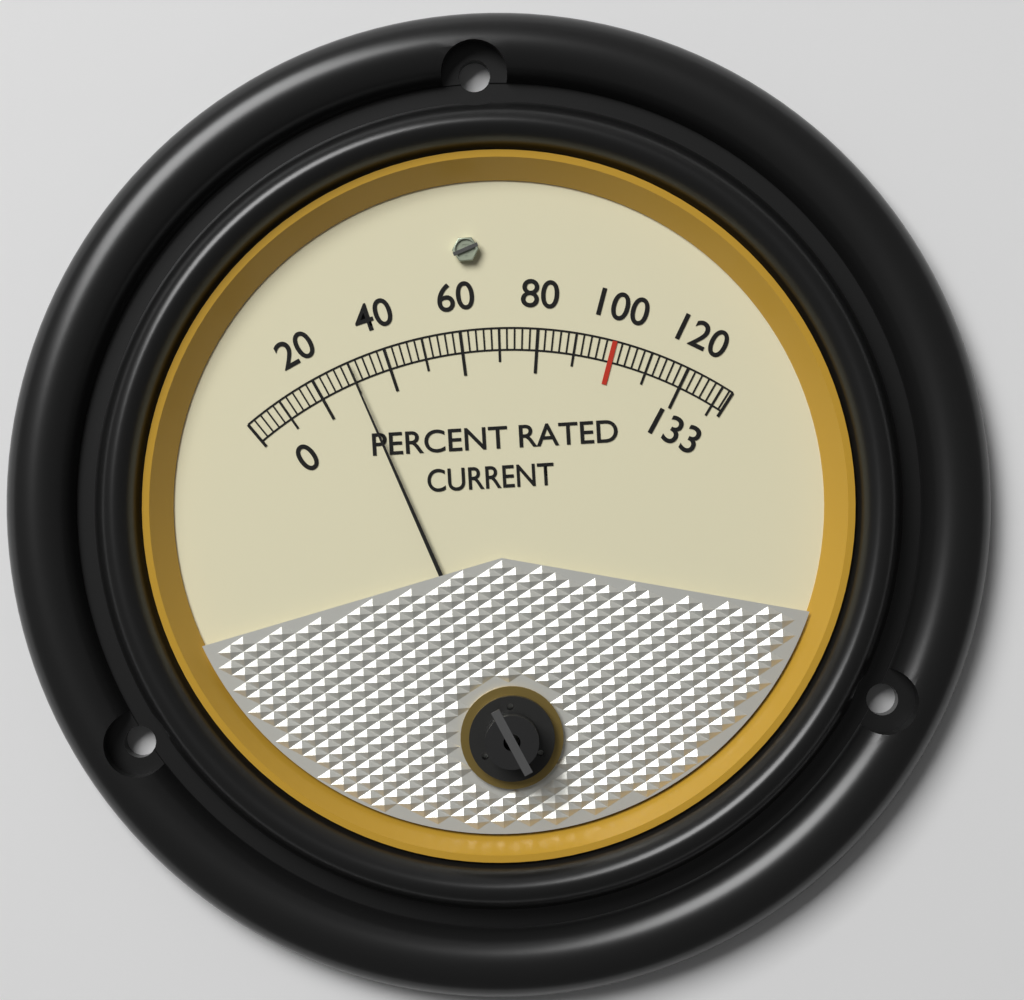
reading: 30 %
